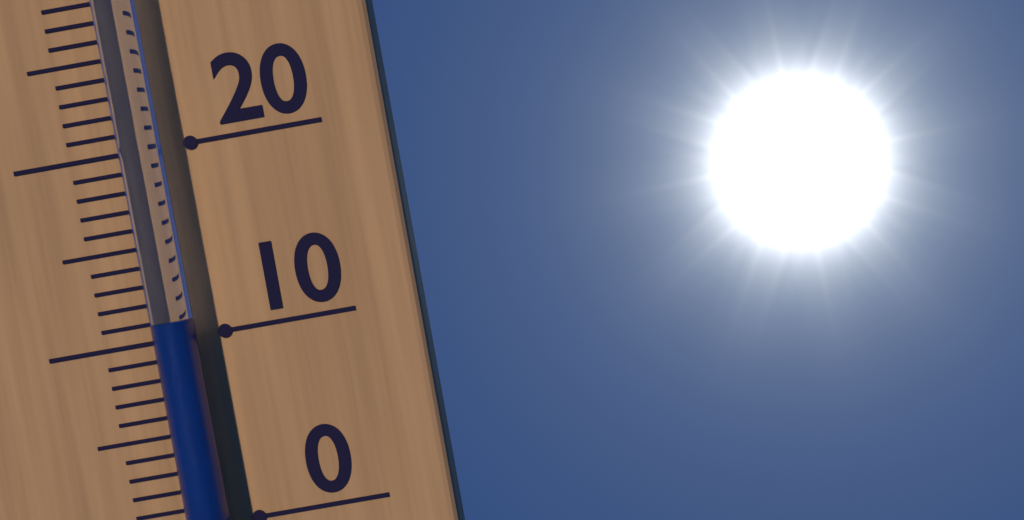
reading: 11 °C
